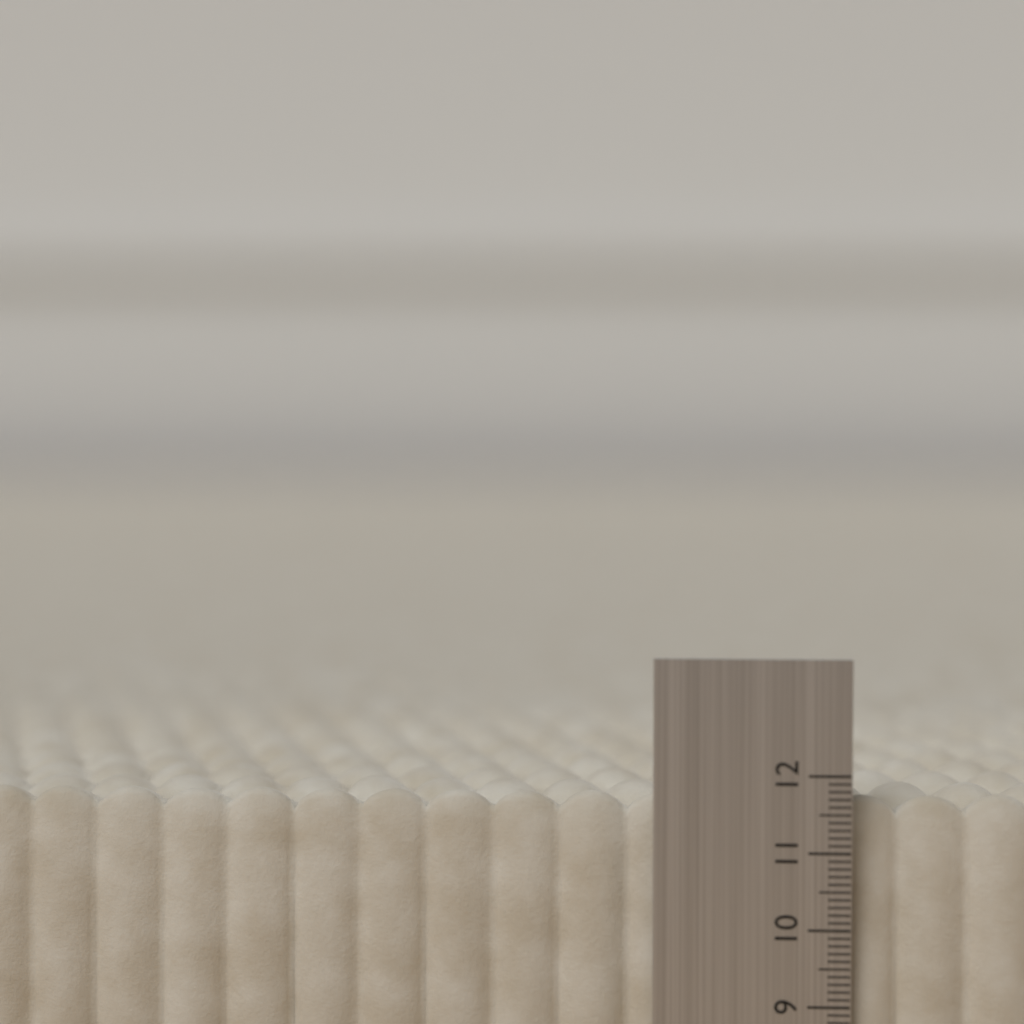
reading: 11.7 (no unit)
